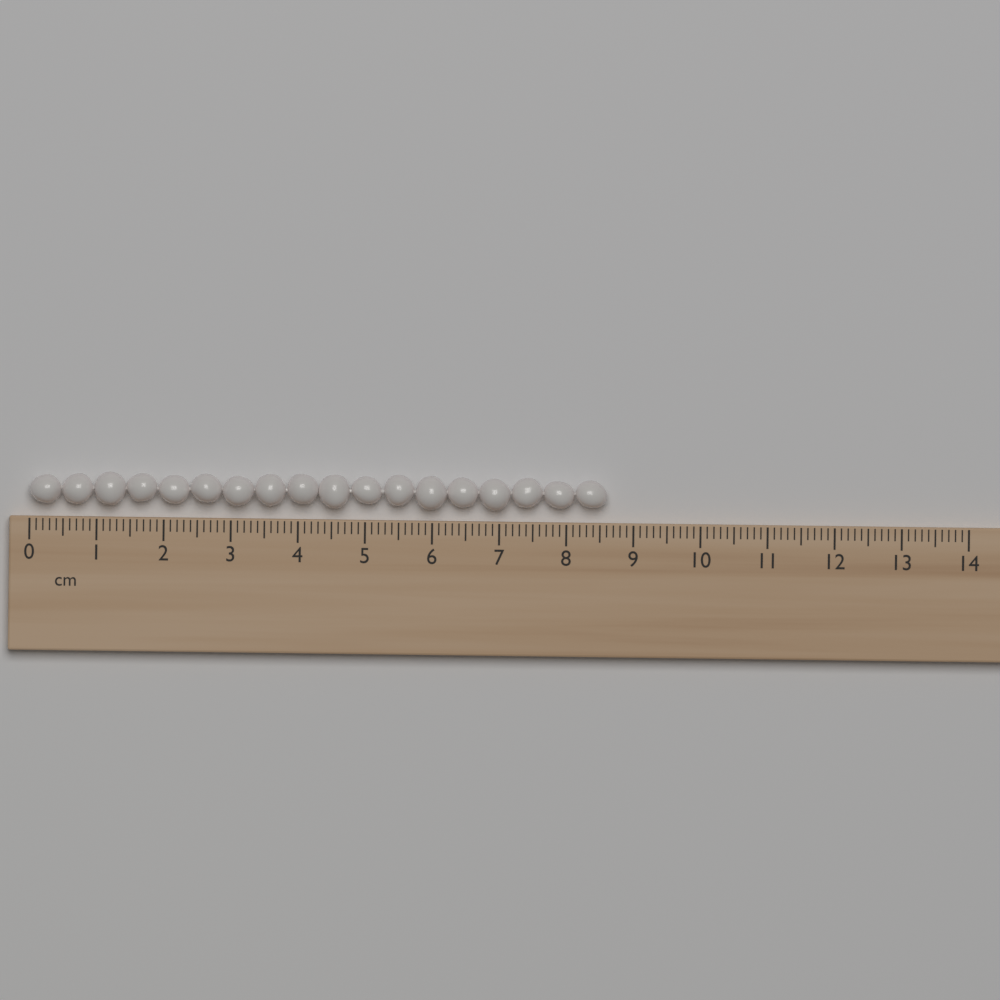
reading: 8.6 cm
